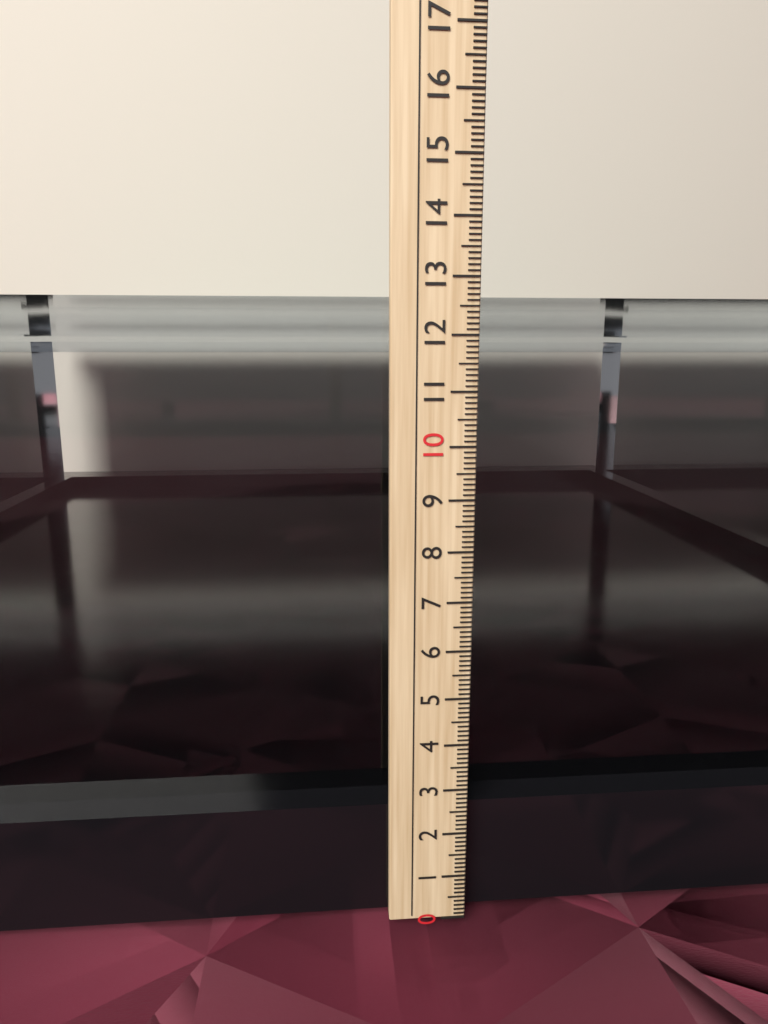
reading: 12.7 cm
